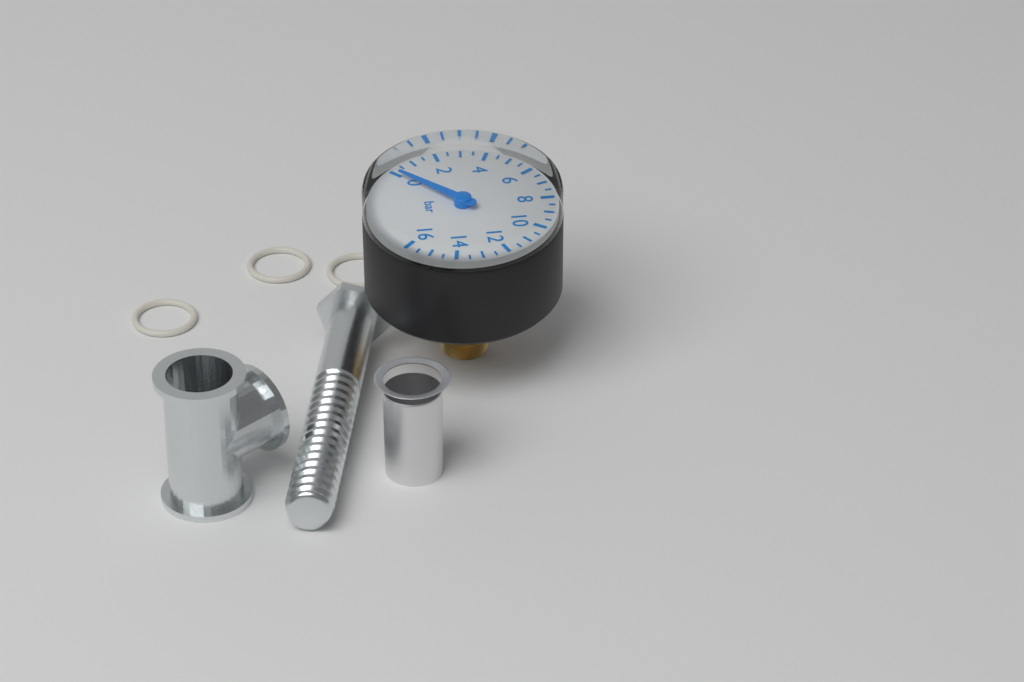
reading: 0.0 bar
